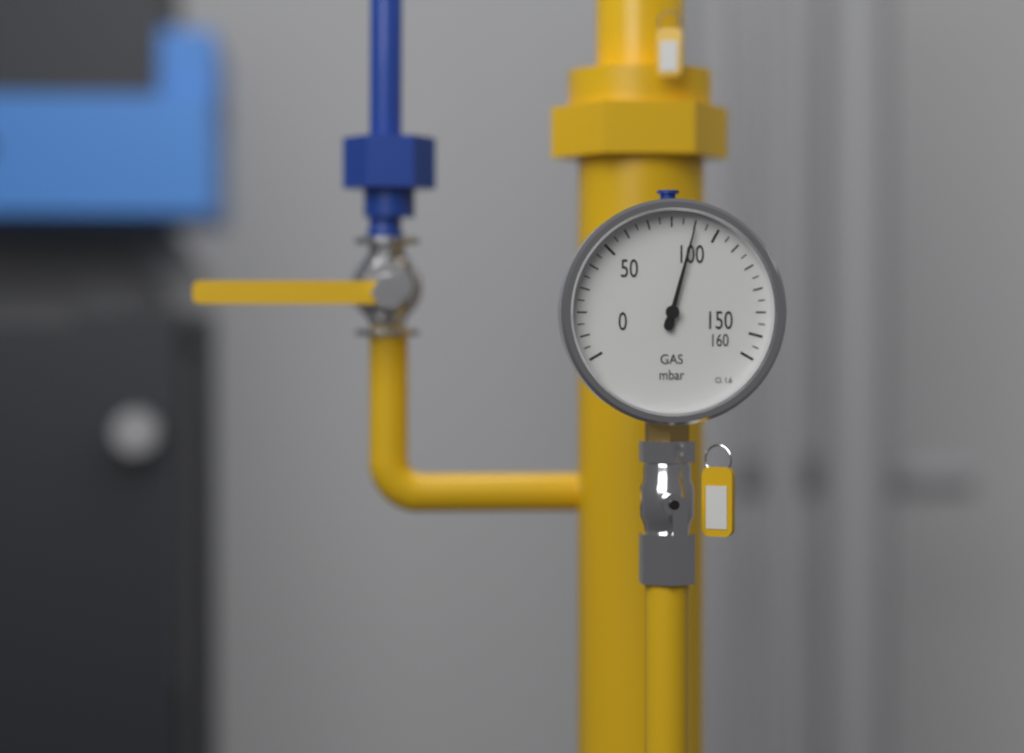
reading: 90 mbar
